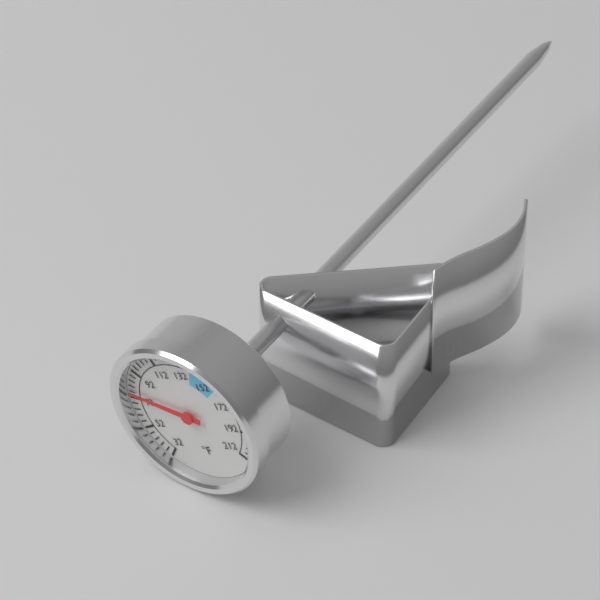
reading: 76 °F
